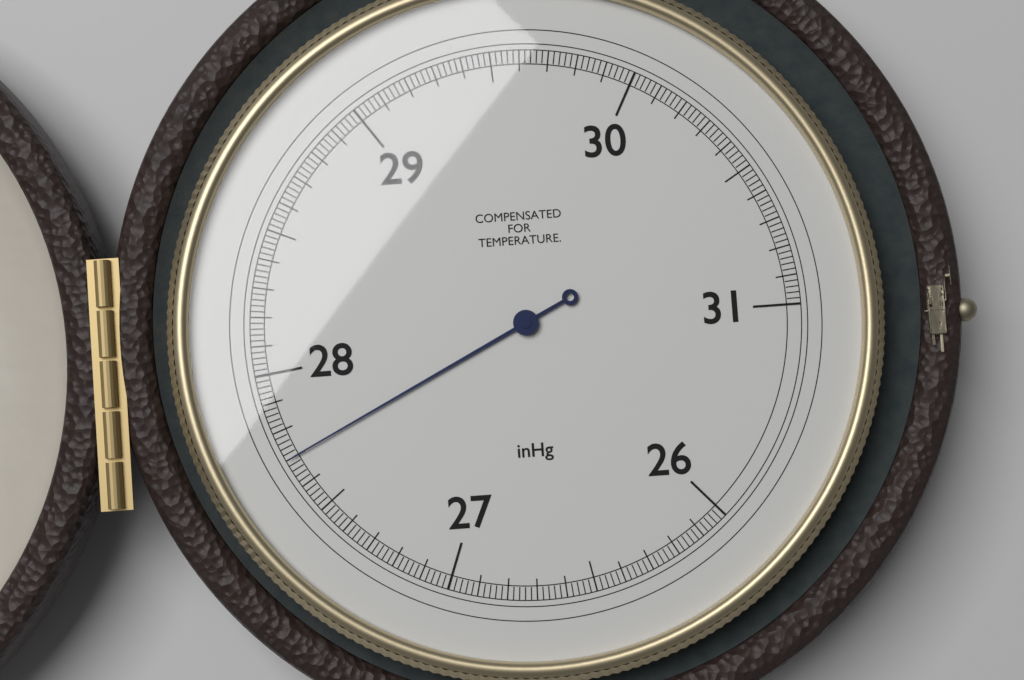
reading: 27.70 inHg
